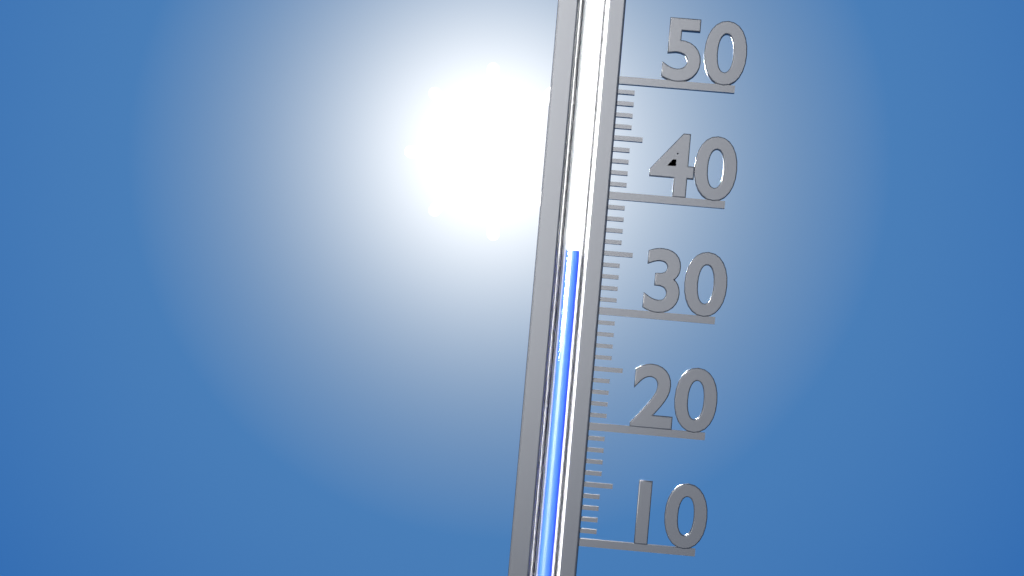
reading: 35 (no unit)
